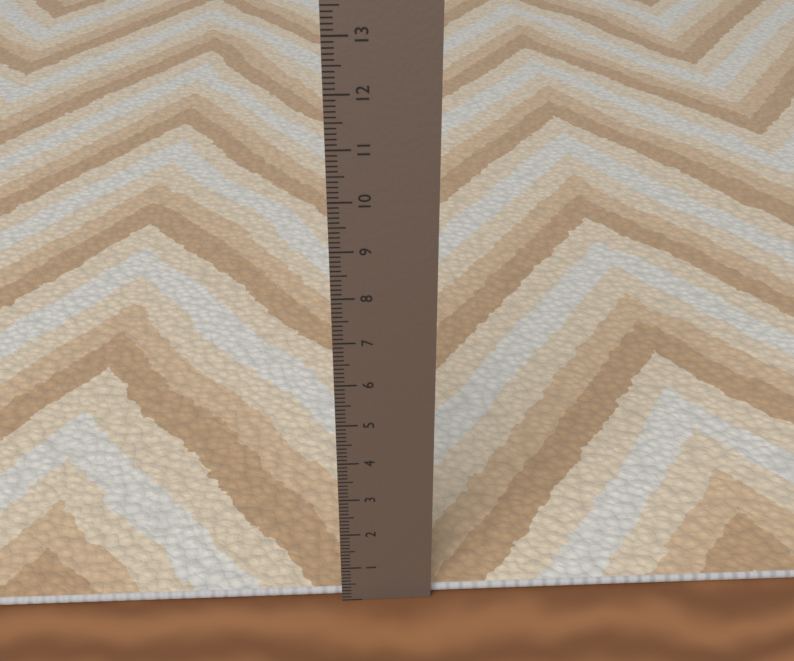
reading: 0.2 cm
